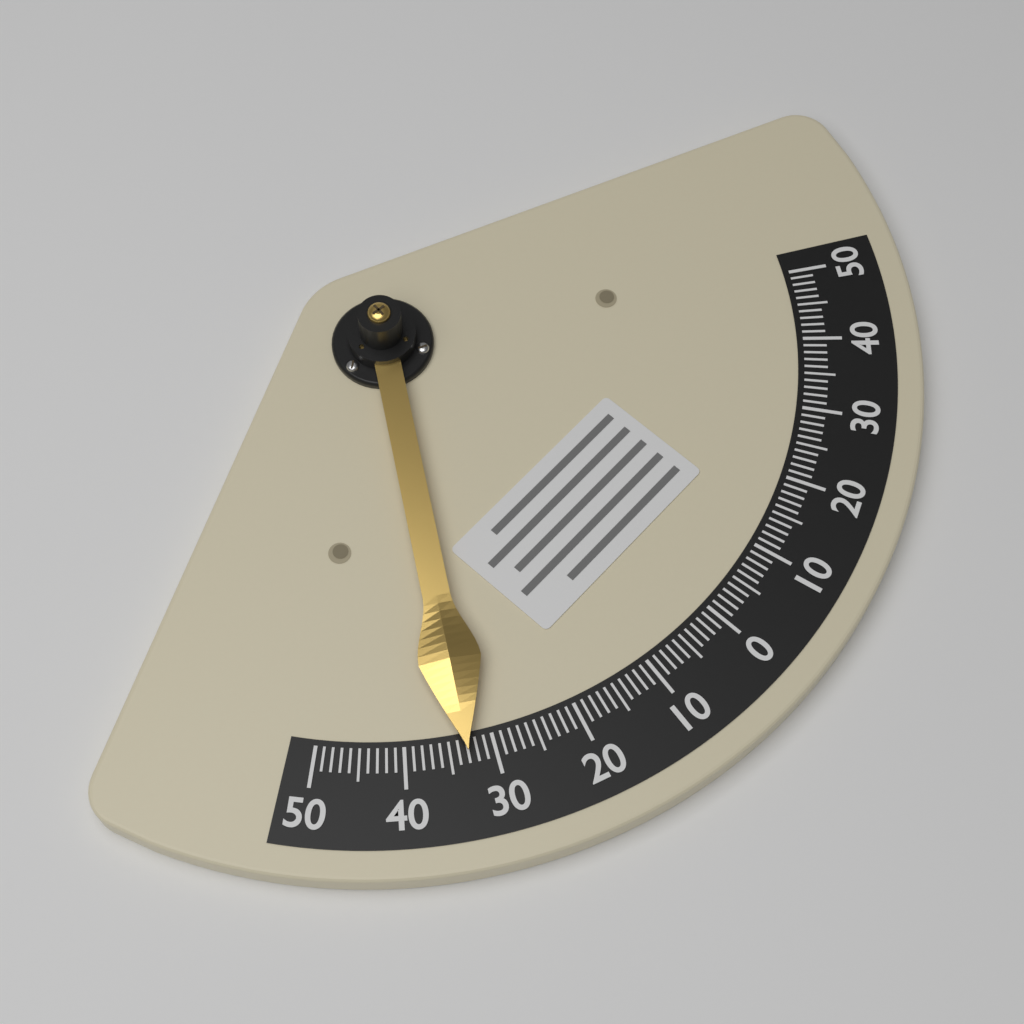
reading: -33 (no unit)
